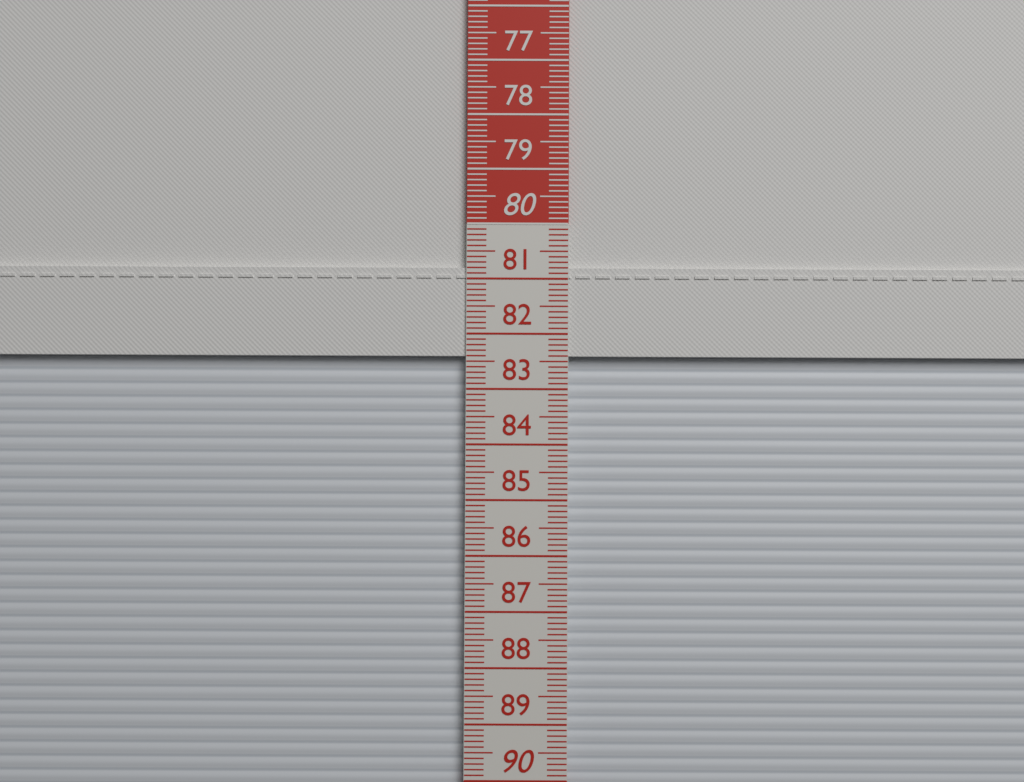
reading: 82.4 cm
